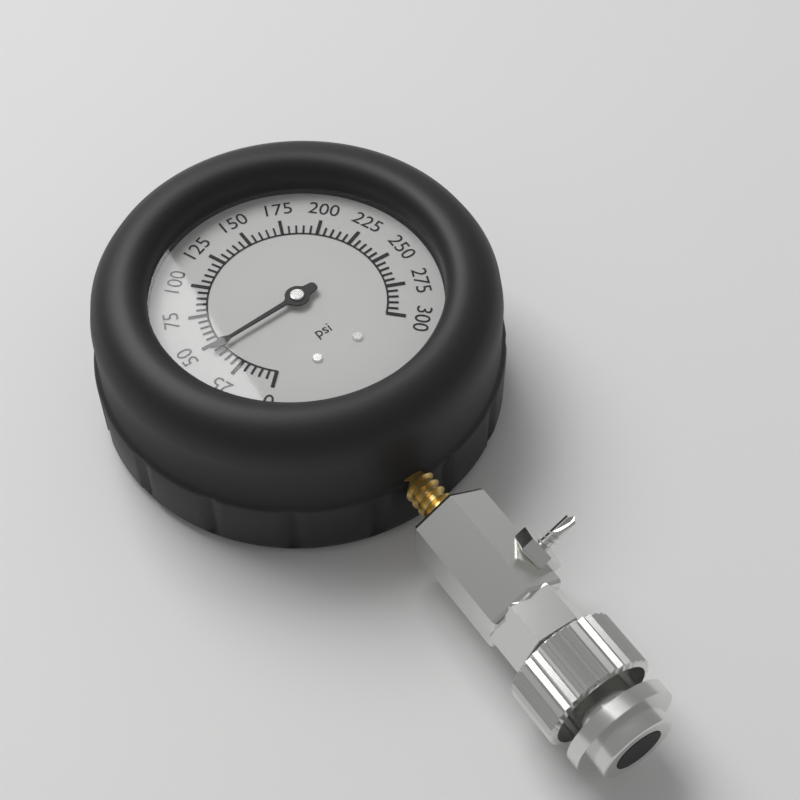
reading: 45 psi
